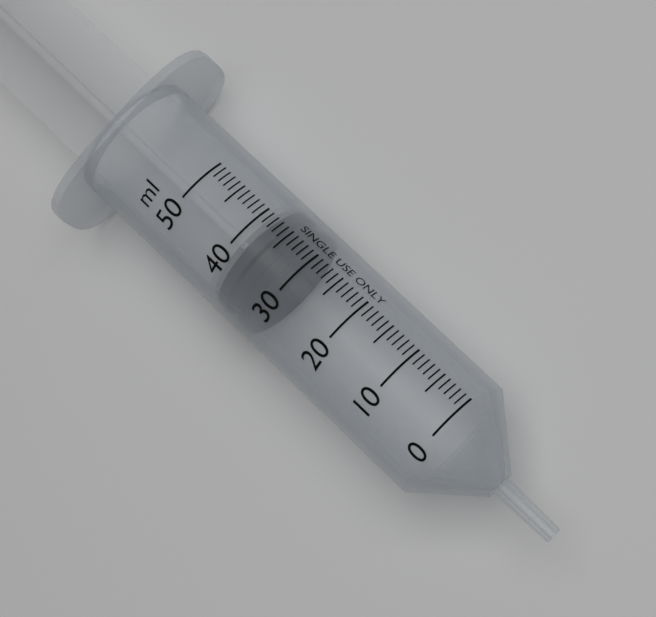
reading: 32 ml
